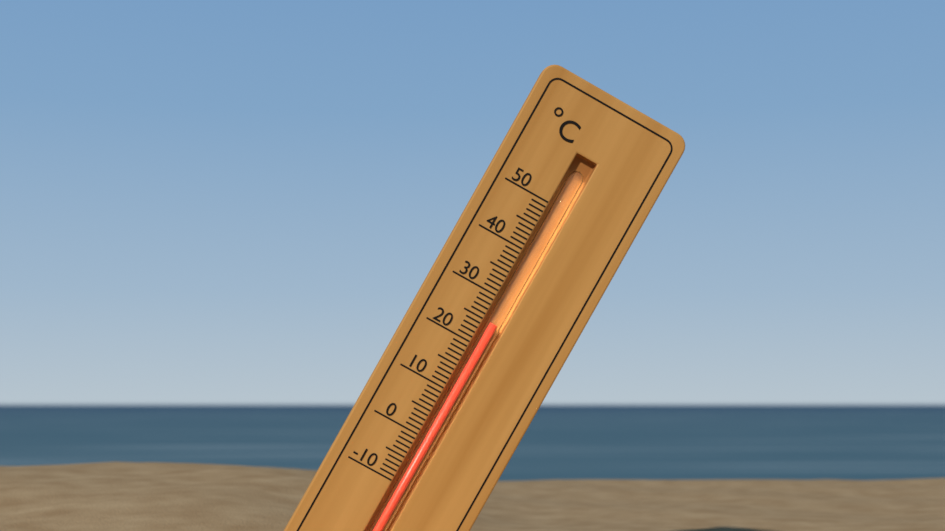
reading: 25 °C
